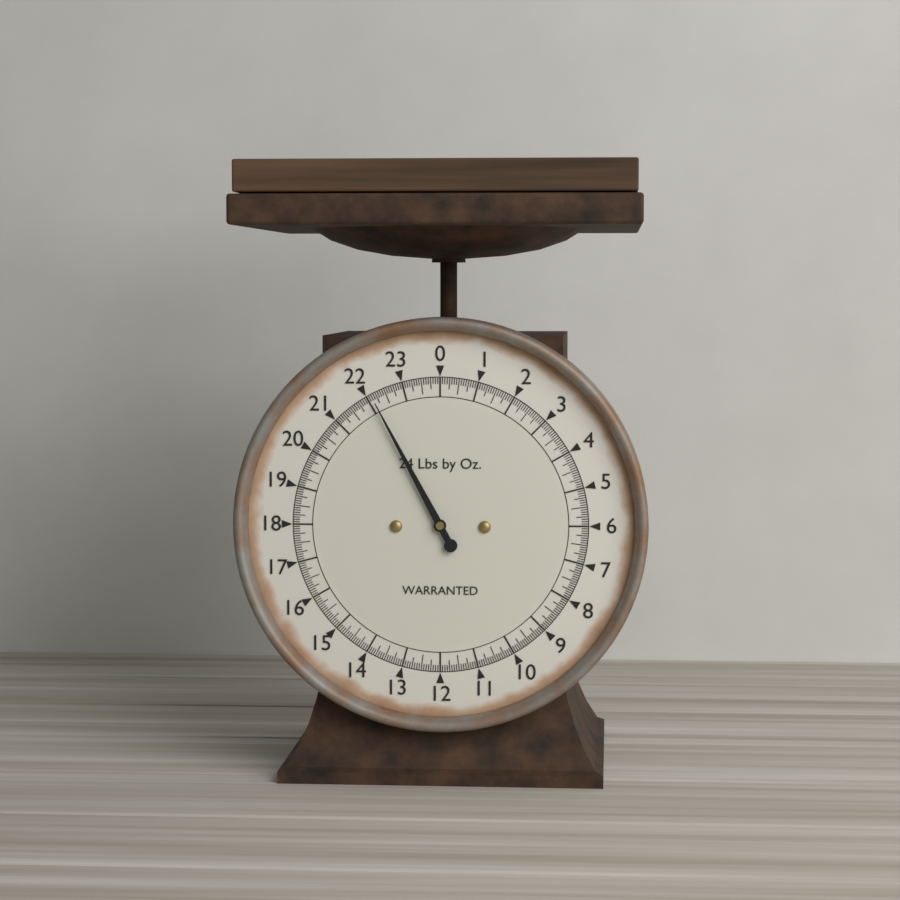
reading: 22.1250 lb
